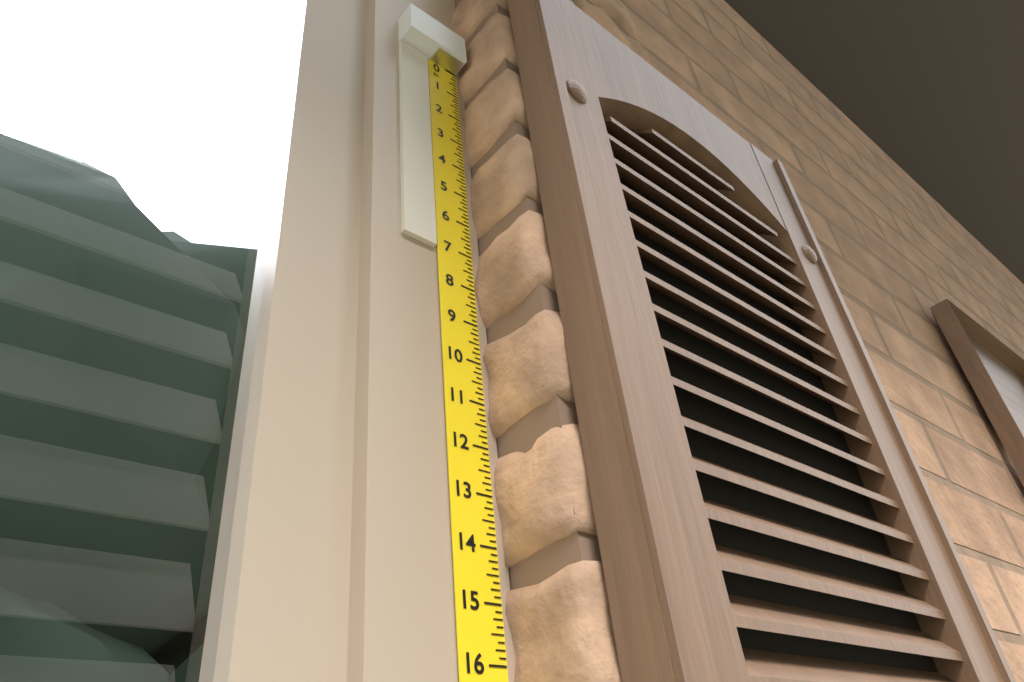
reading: 7.125 in
